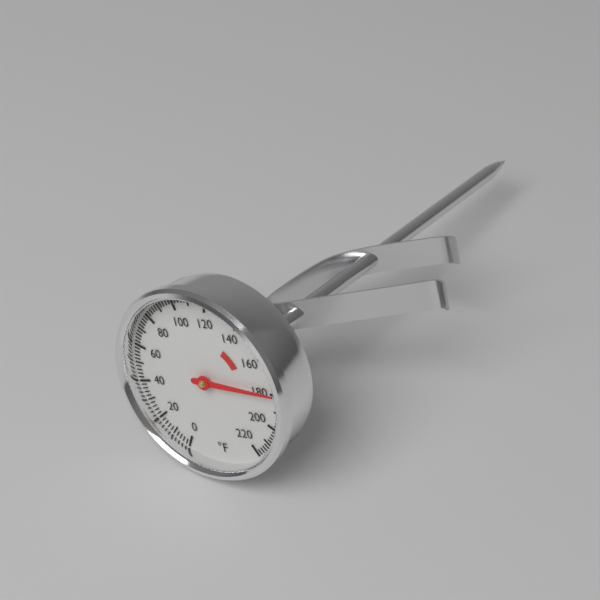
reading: 180 °F
